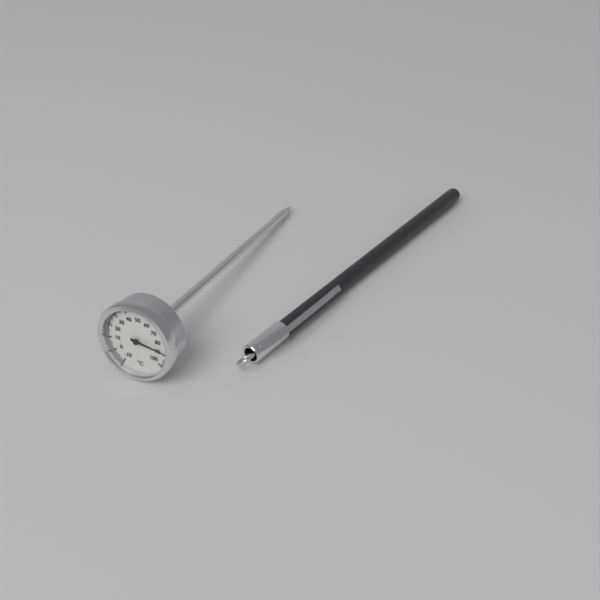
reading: 88 °C
